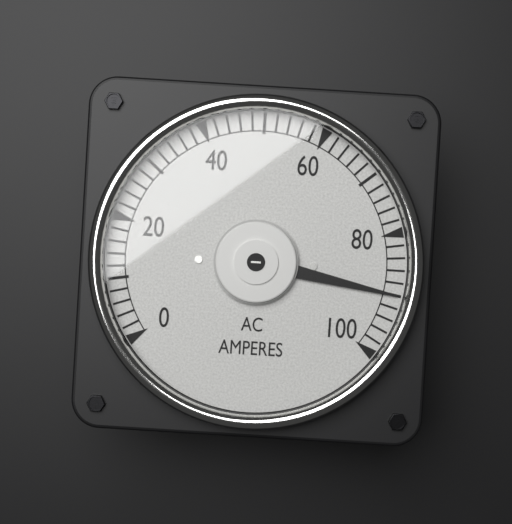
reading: 90 A
